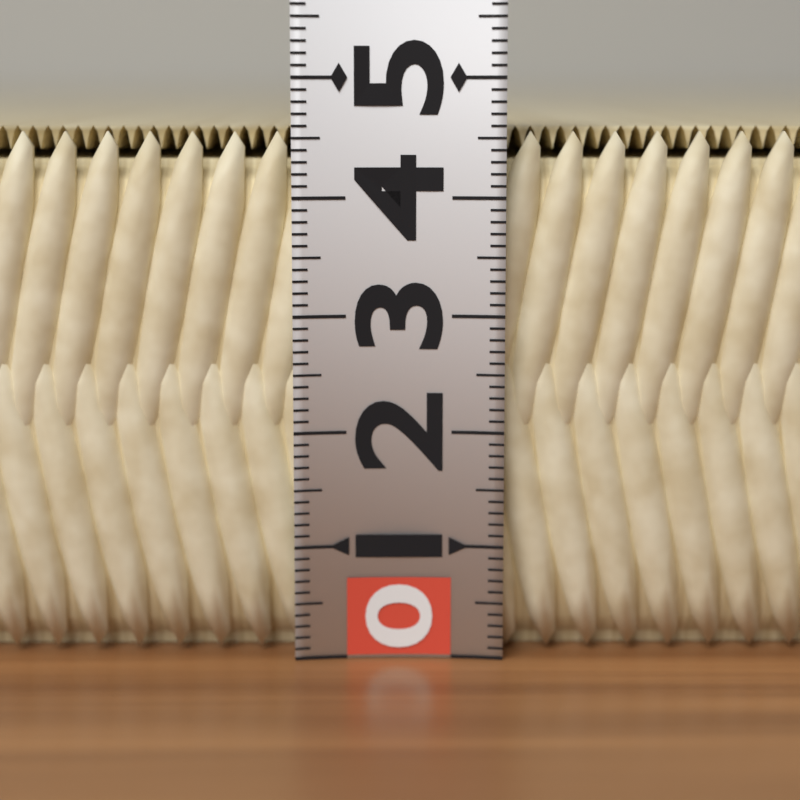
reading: 4.6 (no unit)
